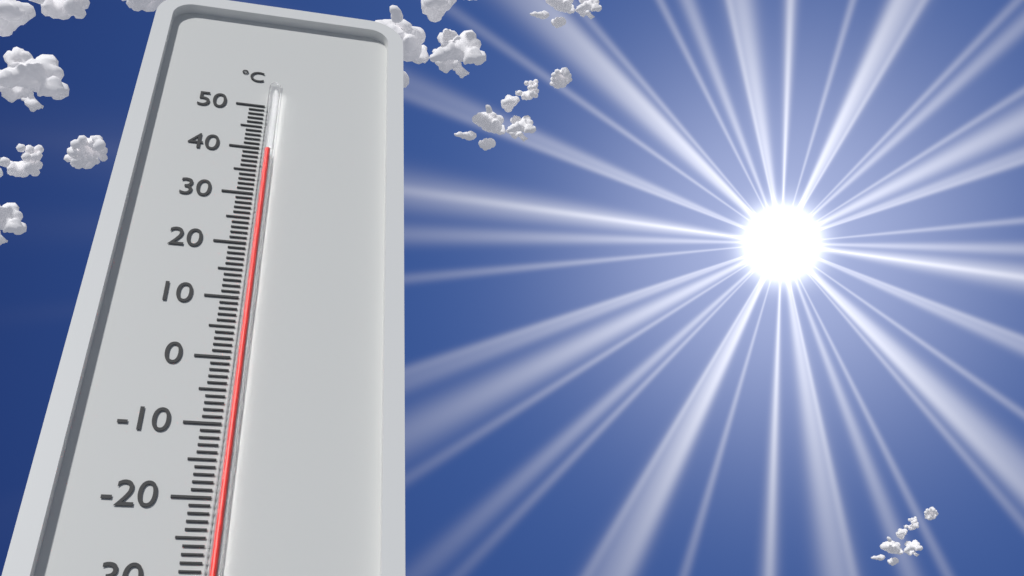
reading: 39 °C
